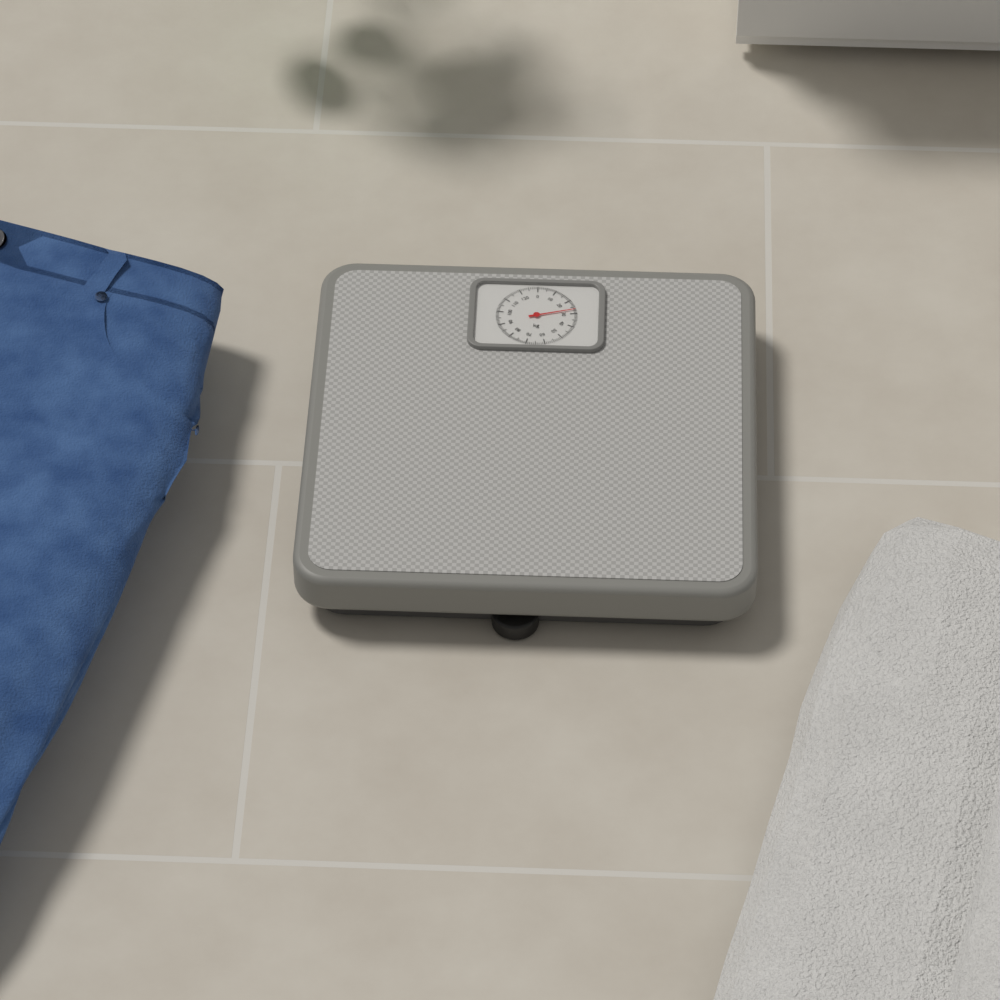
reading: 27 kg
